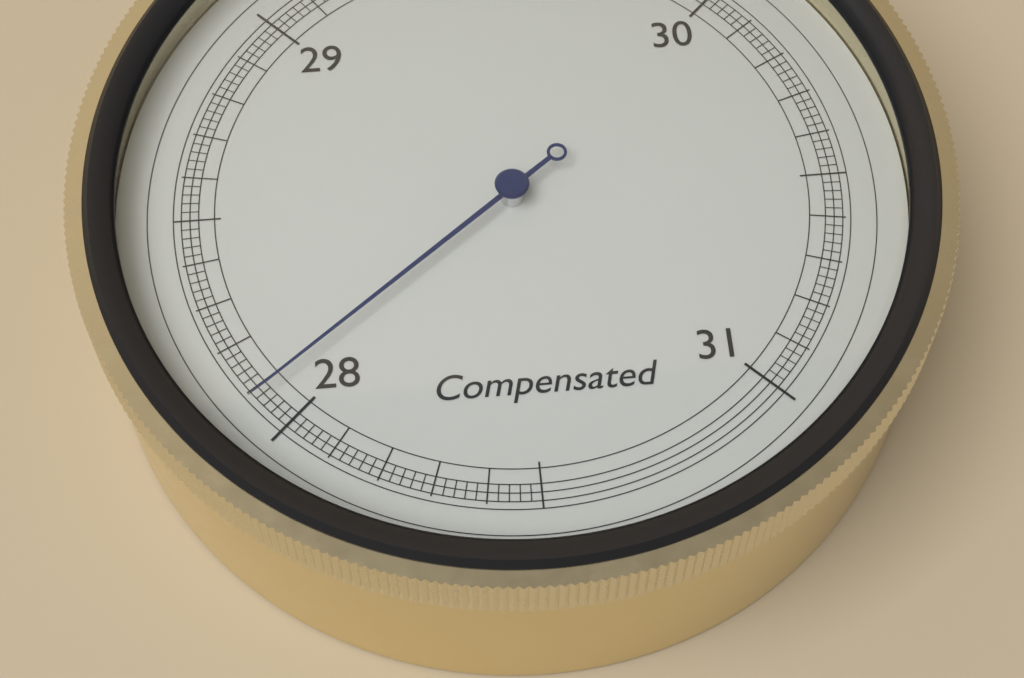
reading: 28.08 inHg
